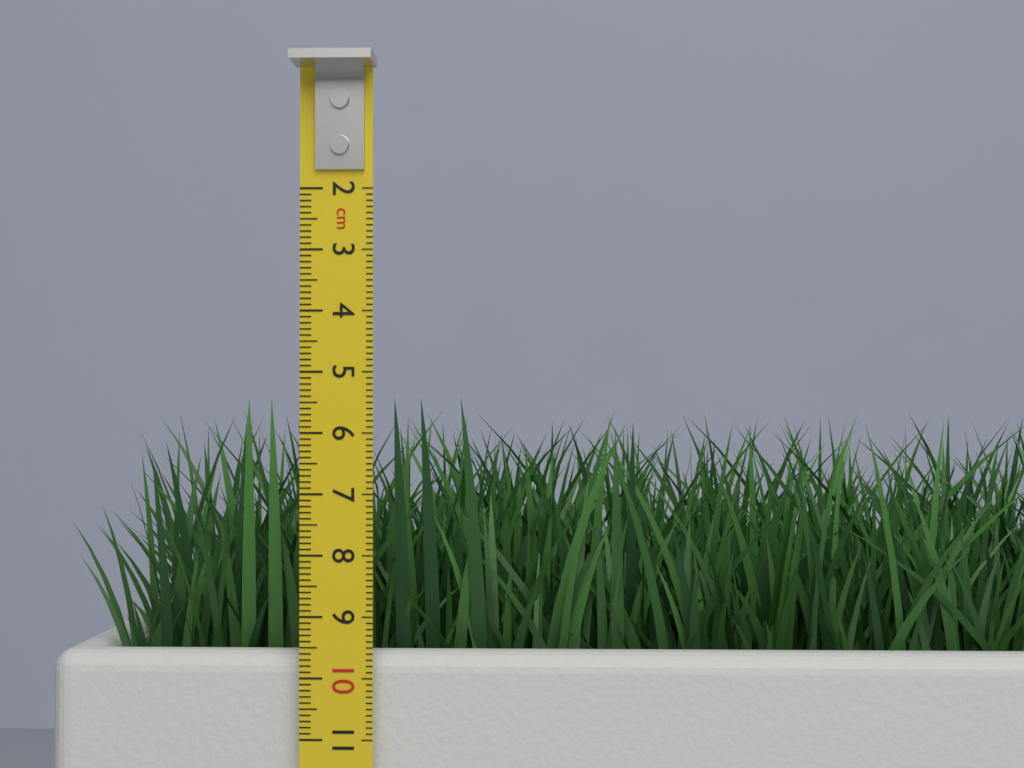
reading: 5.4 cm
